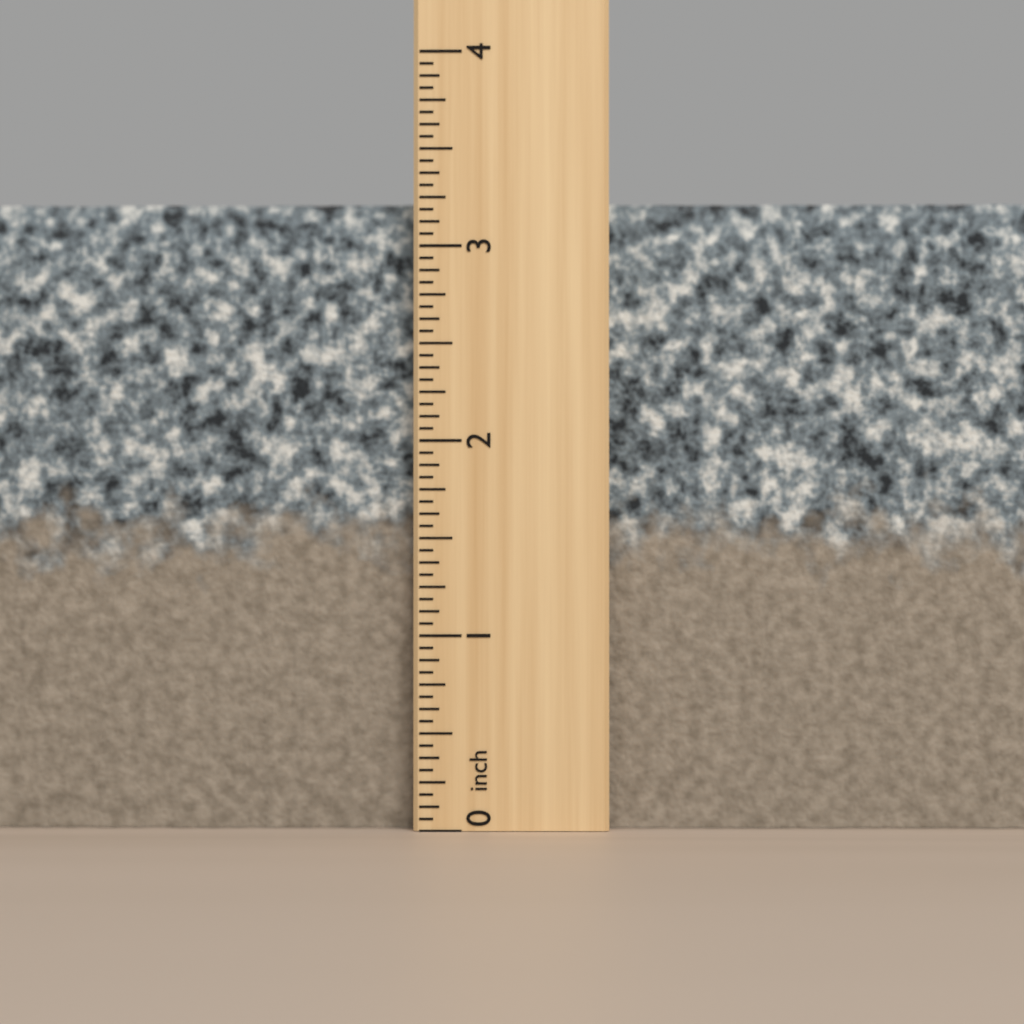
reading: 3.2500 inch
